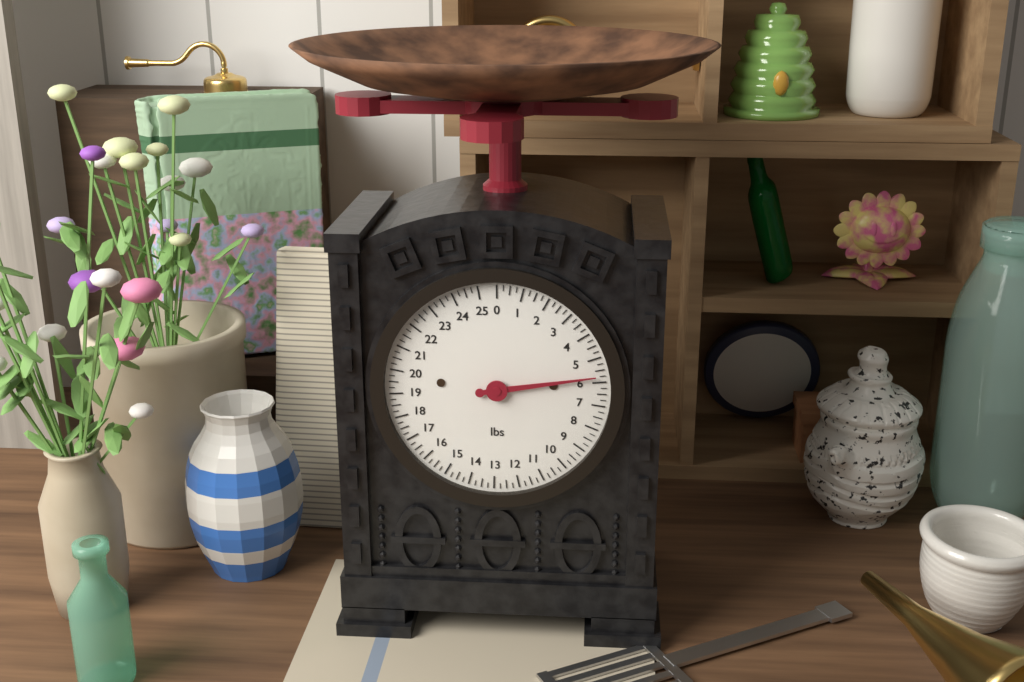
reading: 5.75 lbs
